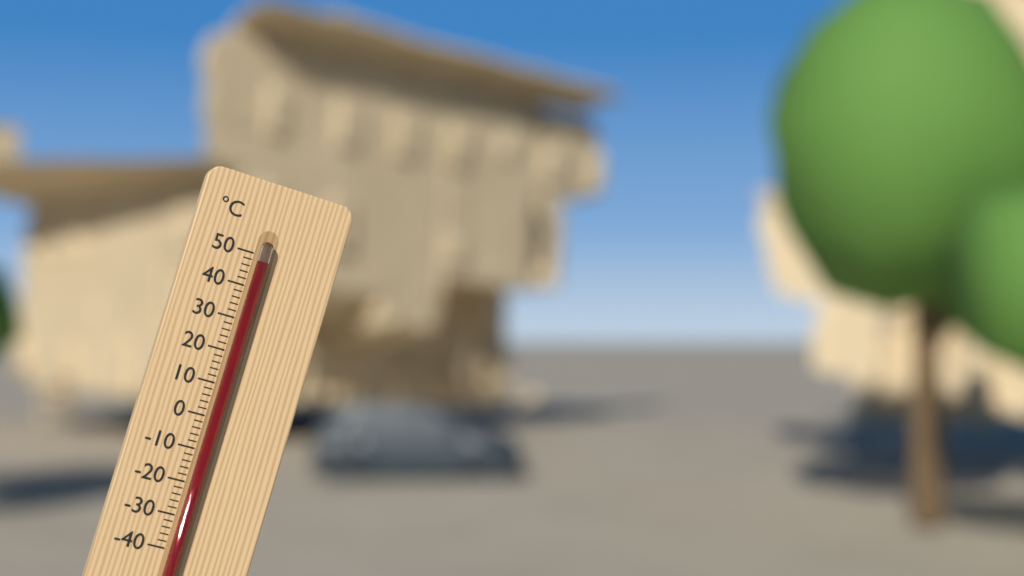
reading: 48 °C
